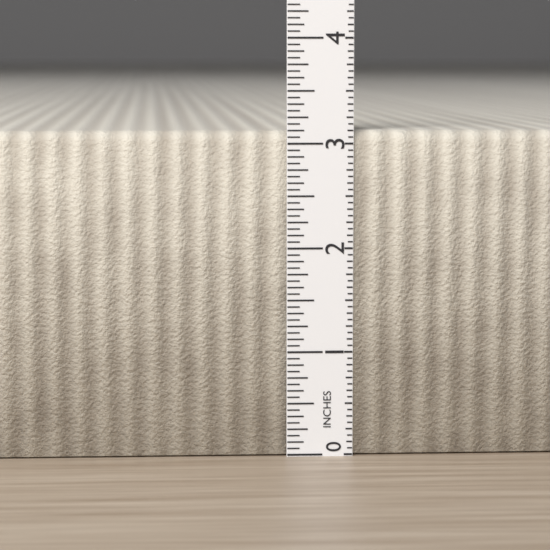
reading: 3.1250 in
